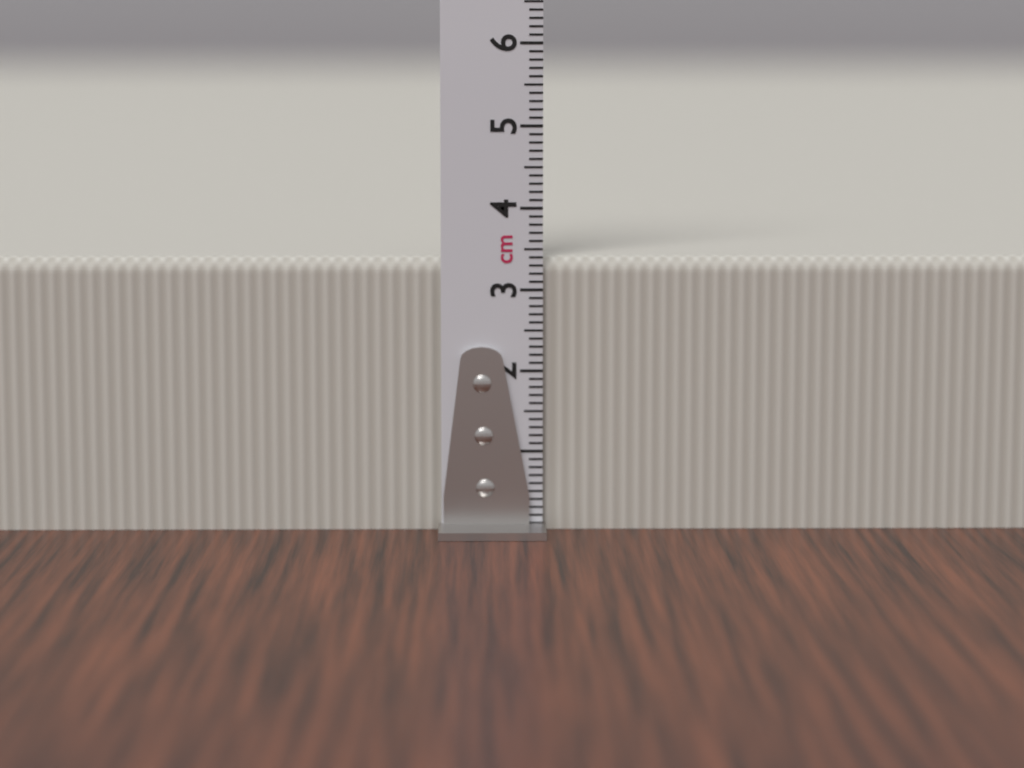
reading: 3.4 cm
